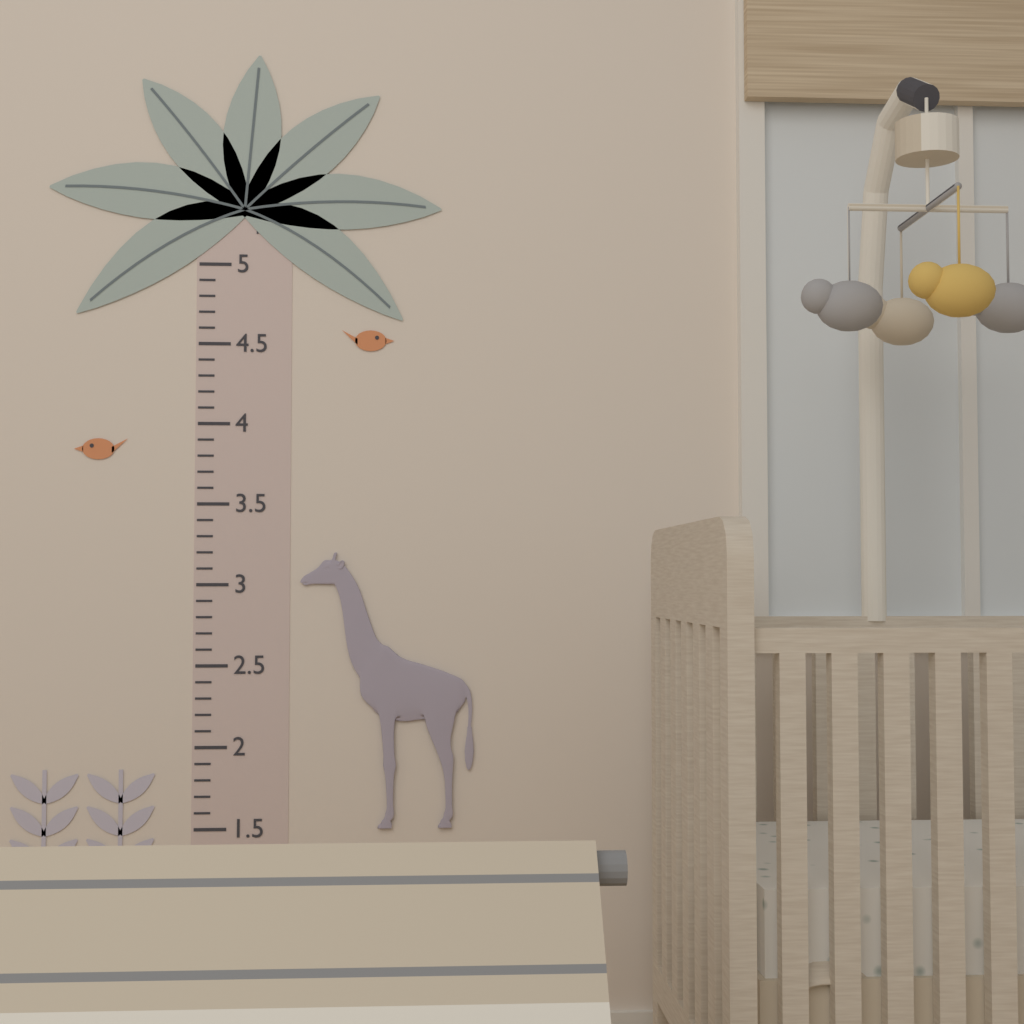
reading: 3.2 ft
